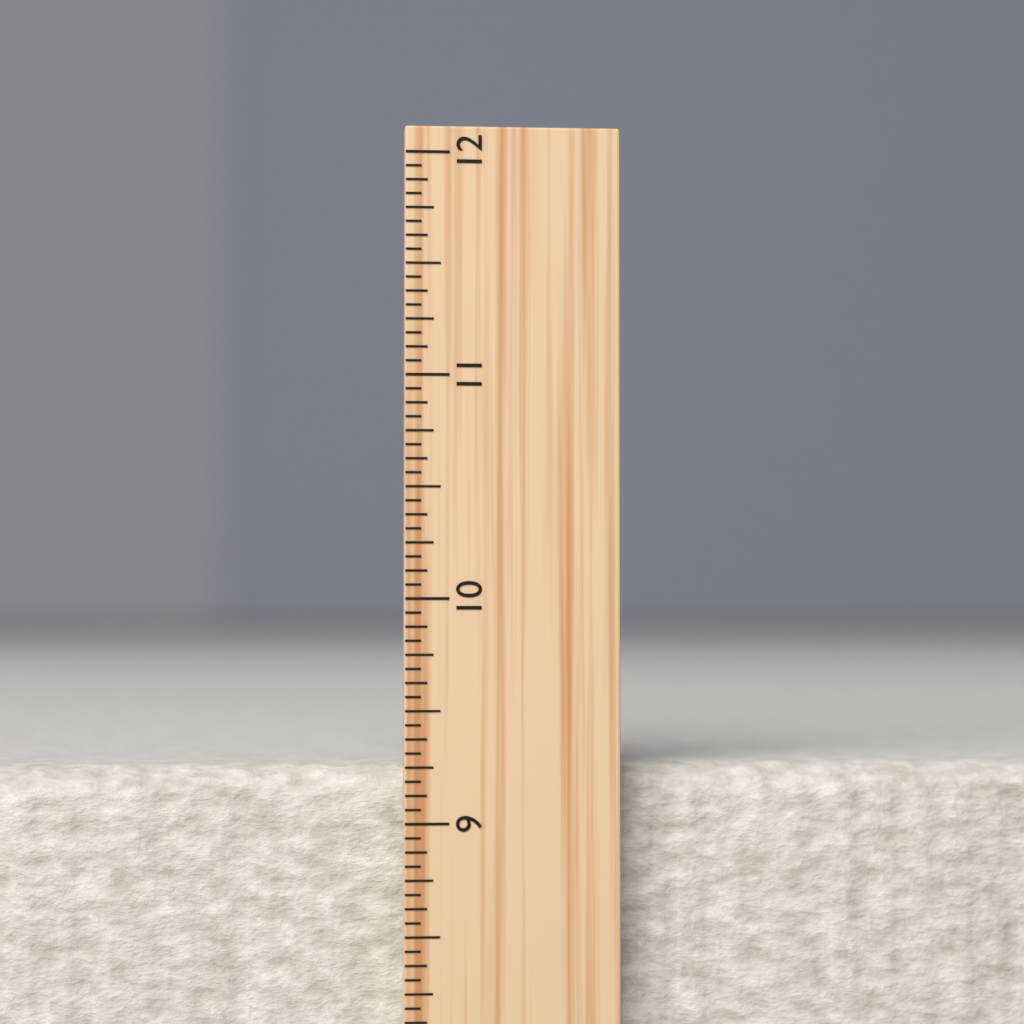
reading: 9.2500 inch
